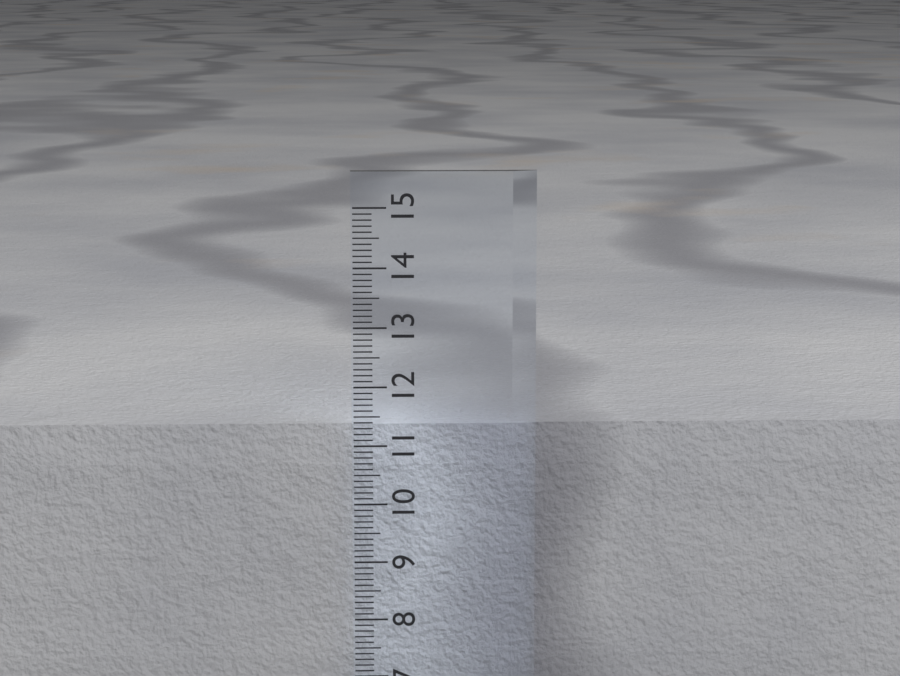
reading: 11.3 cm
